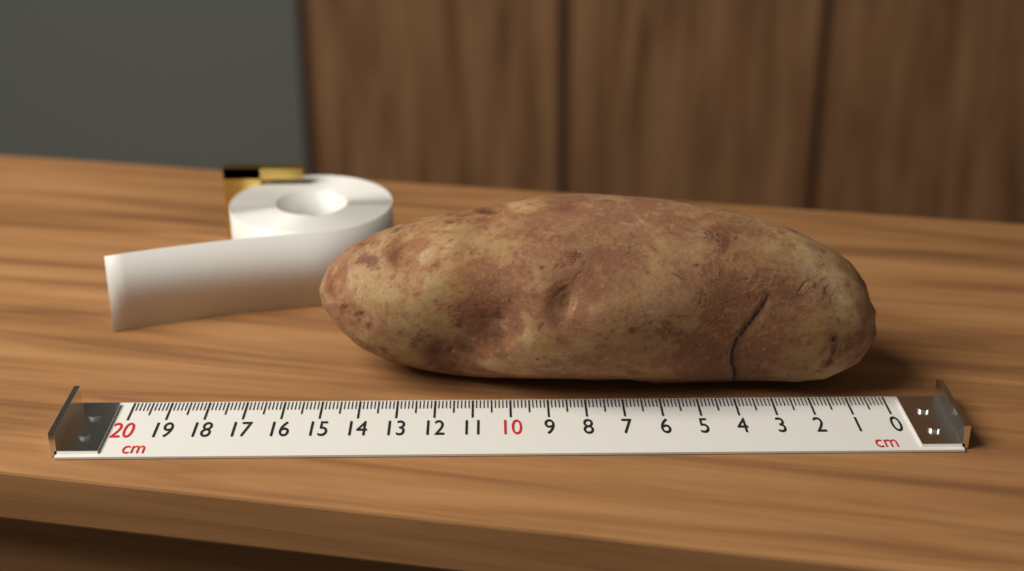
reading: 15.2 cm
